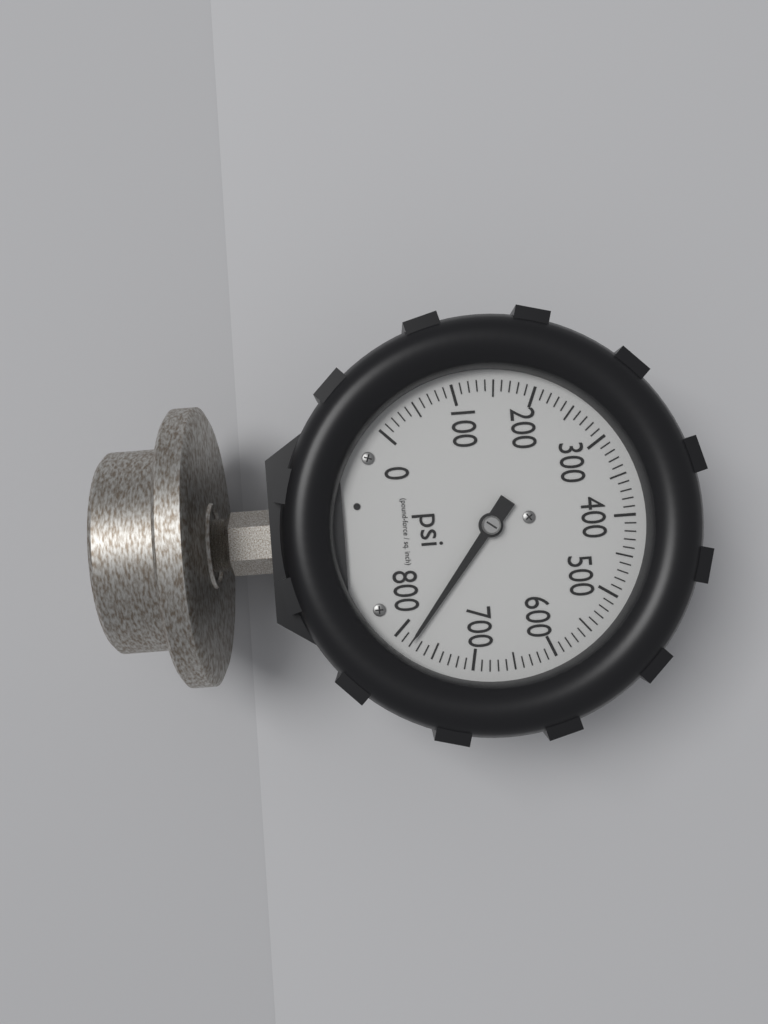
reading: 780 psi
